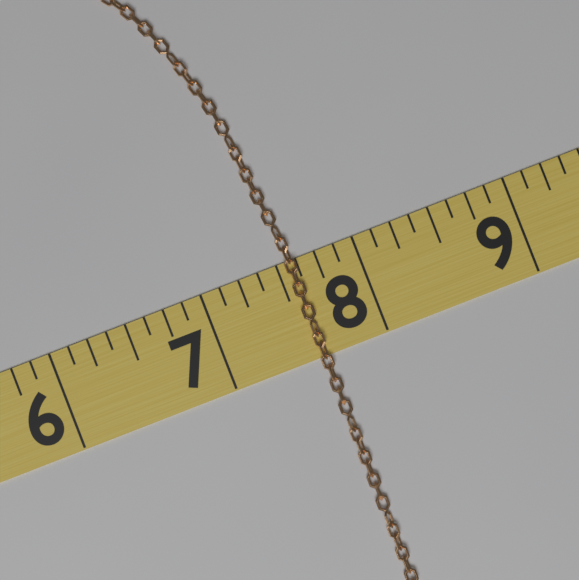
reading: 7.625 (no unit)
